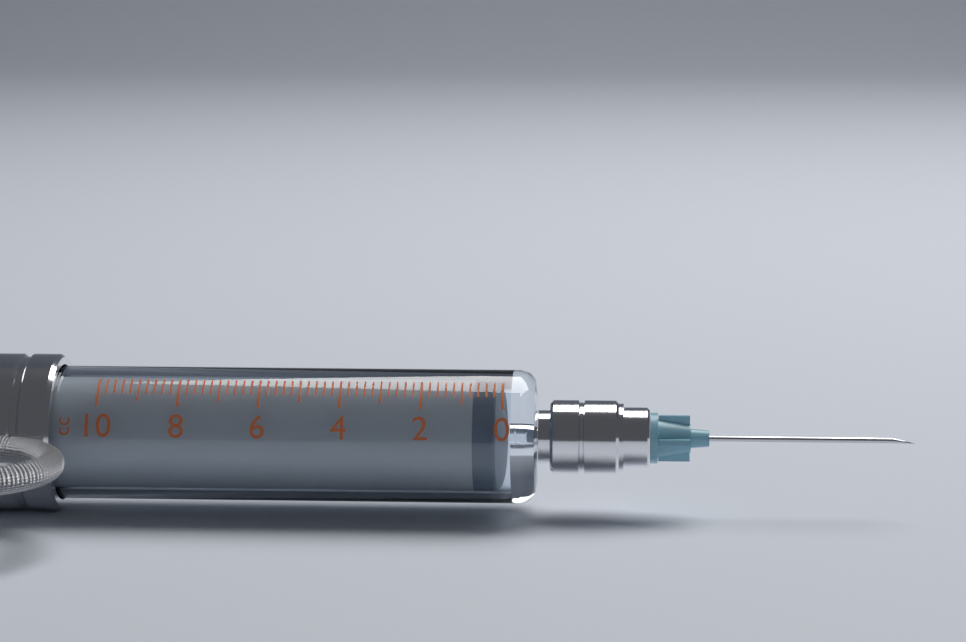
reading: 0.2 cc
